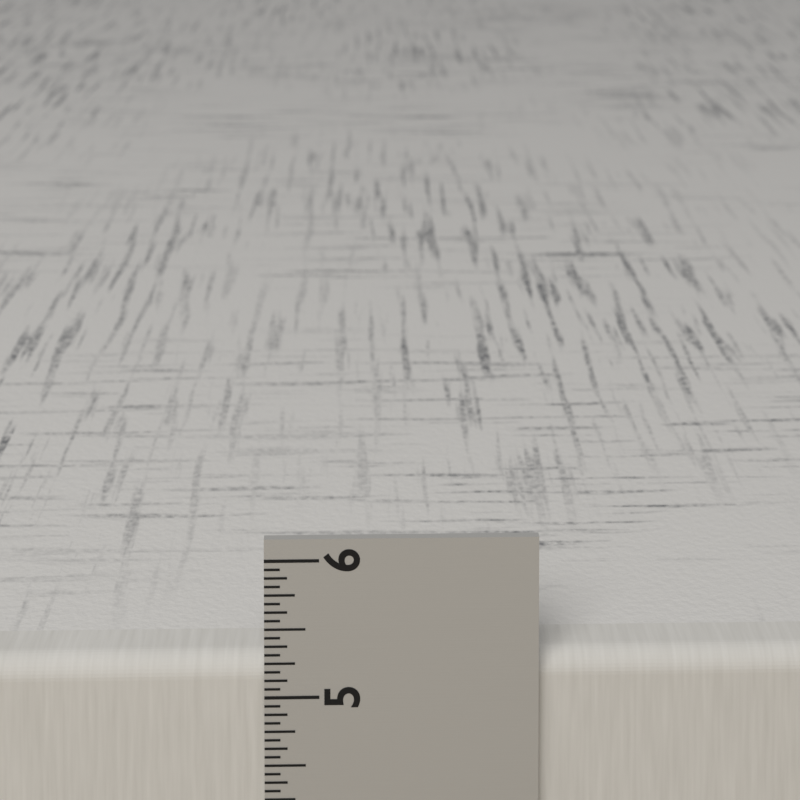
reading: 5.2500 in
